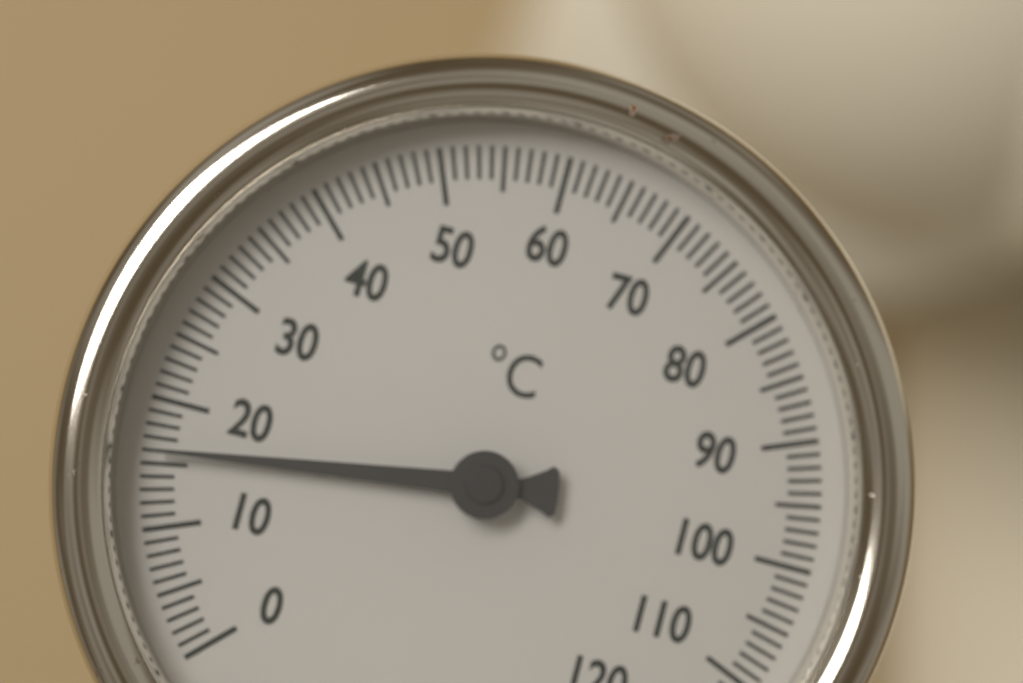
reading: 16 °C
